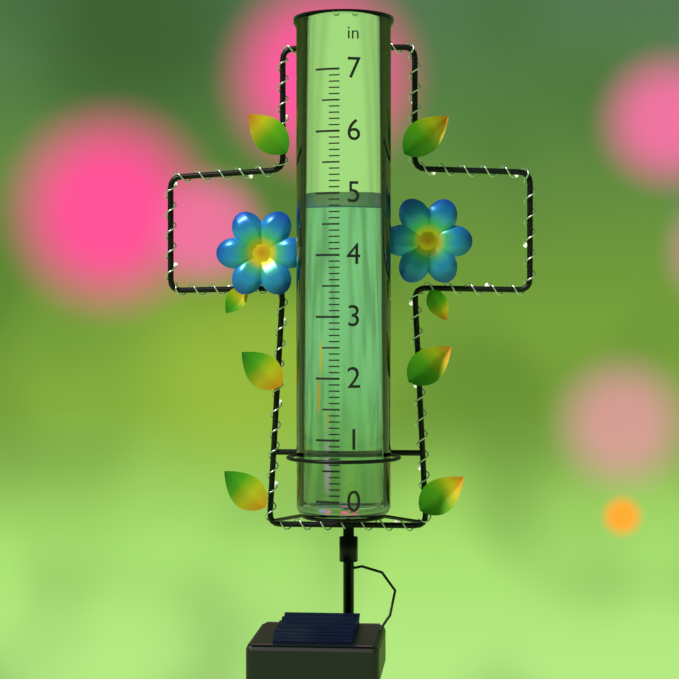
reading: 4.8 in
